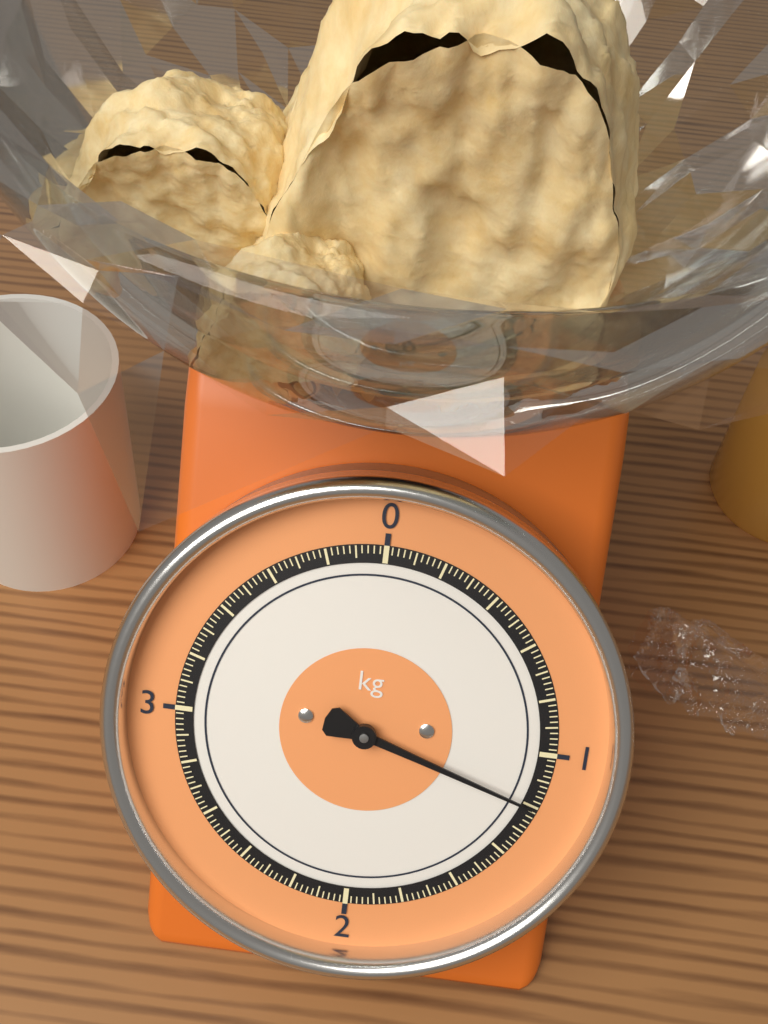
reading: 1.20 kg
